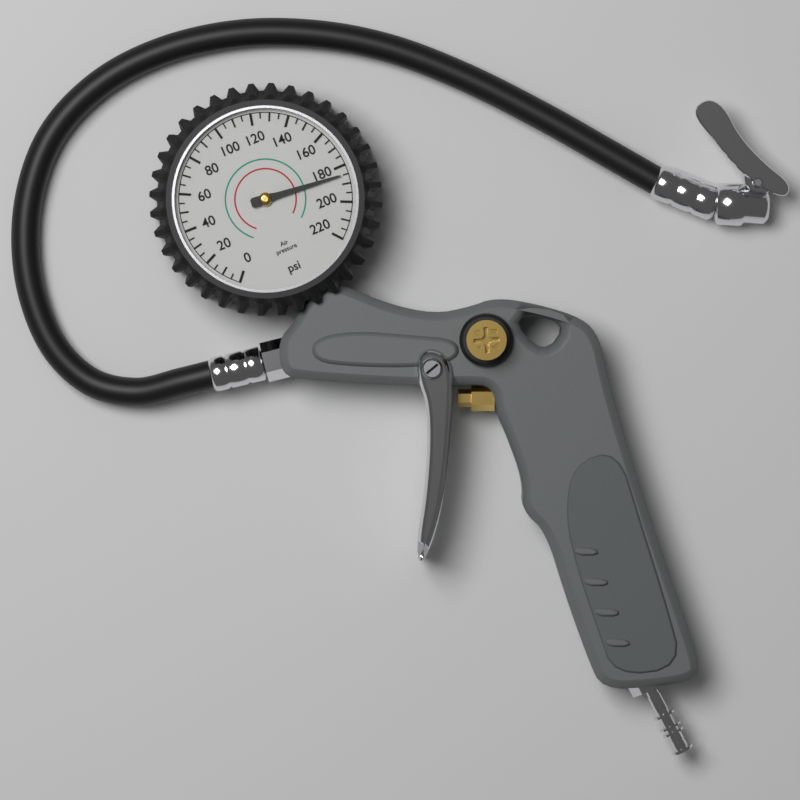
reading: 185 psi
